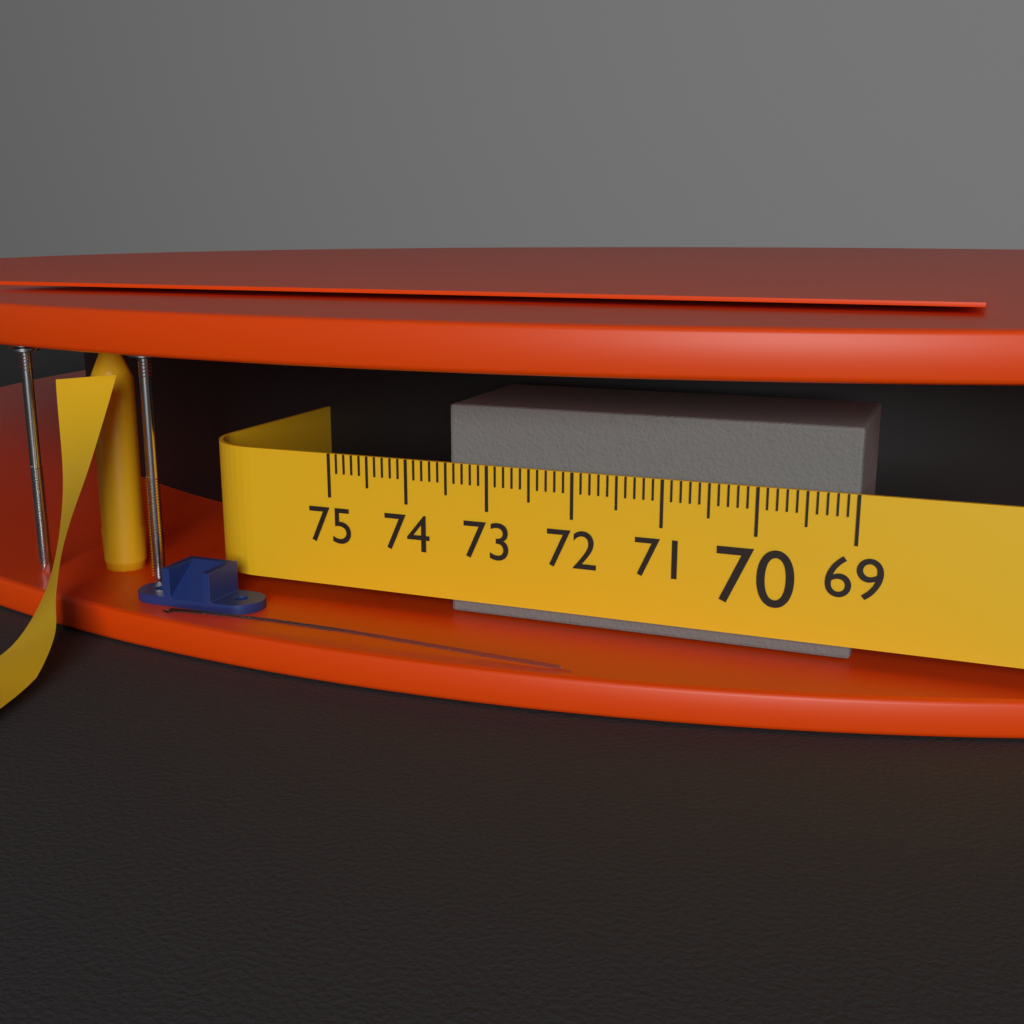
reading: 73.5 (no unit)
